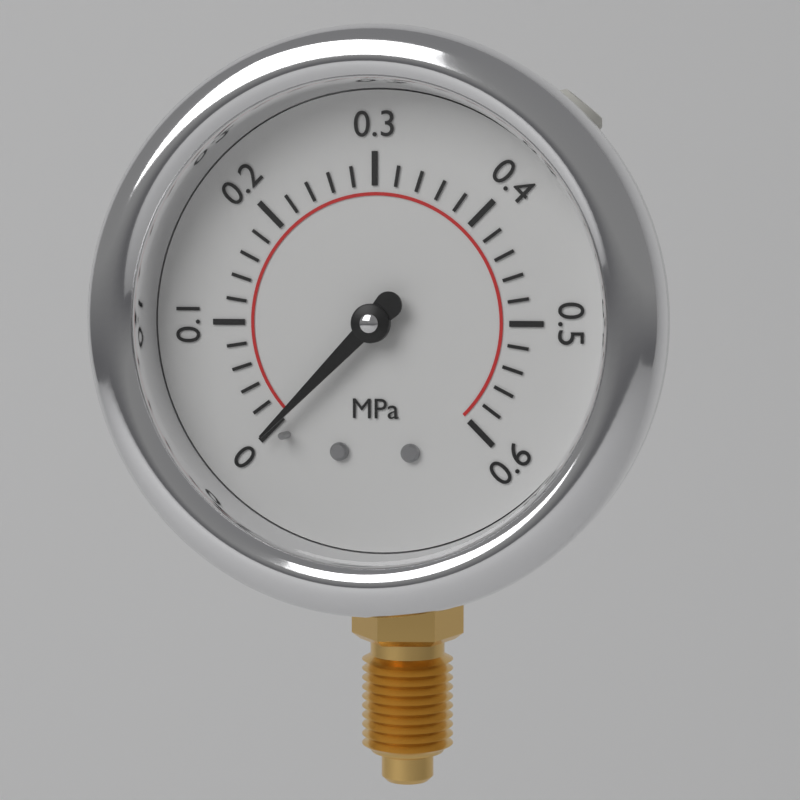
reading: 0.00 MPa
